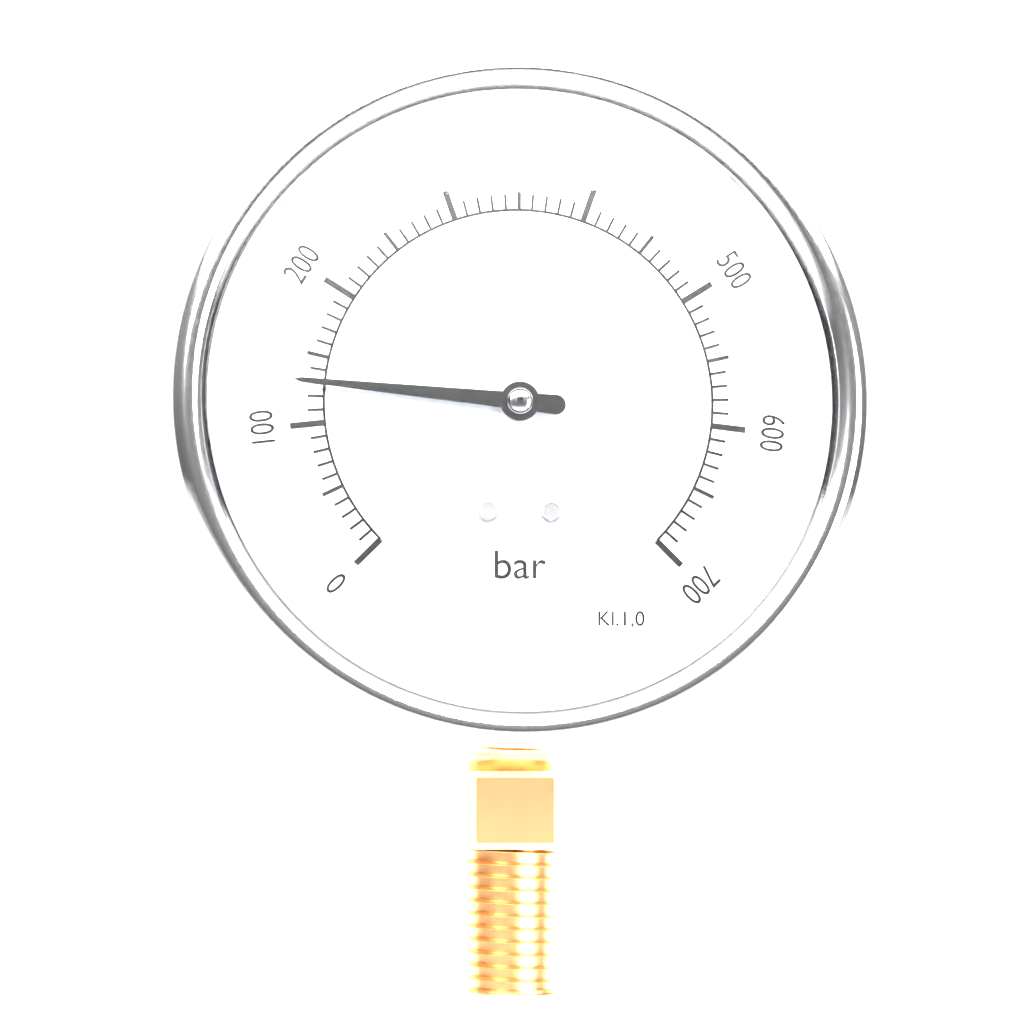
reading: 130 bar
